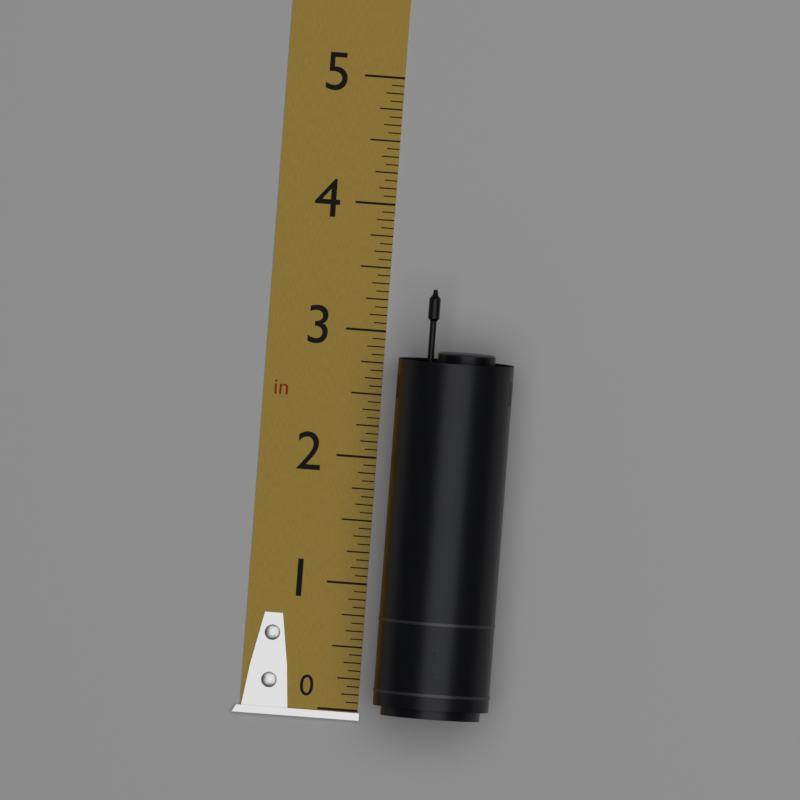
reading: 3.3750 in
